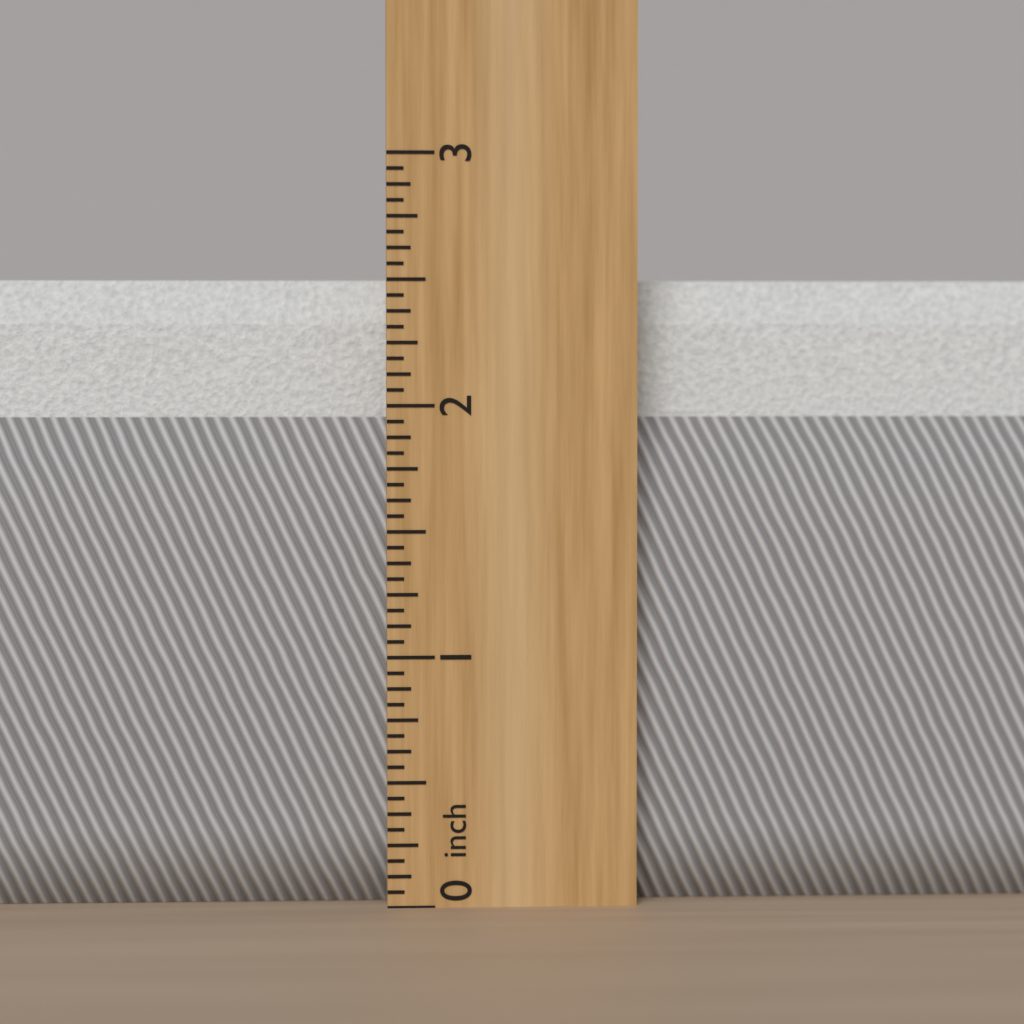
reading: 2.5000 inch
